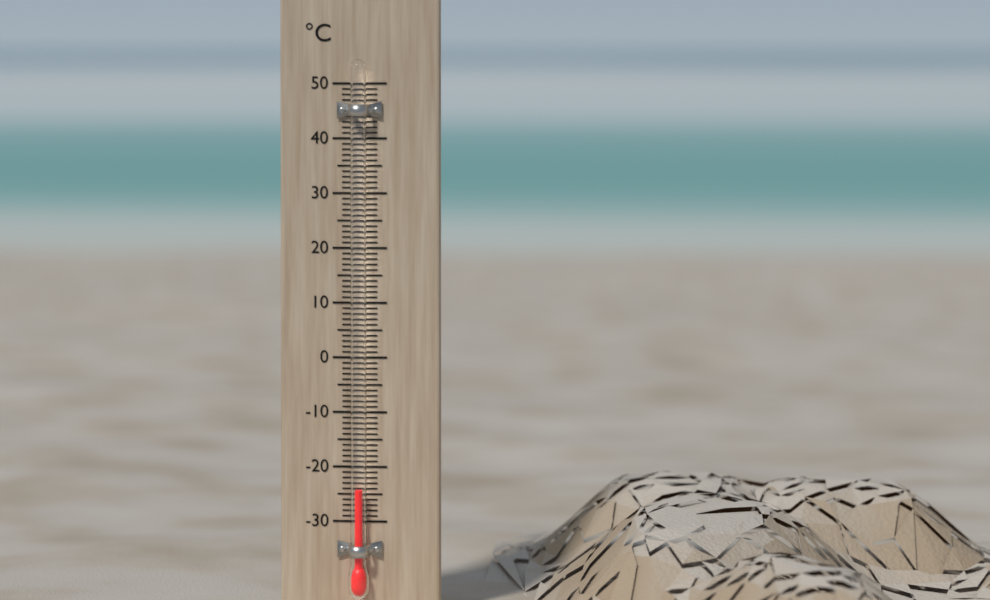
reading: -24 °C
